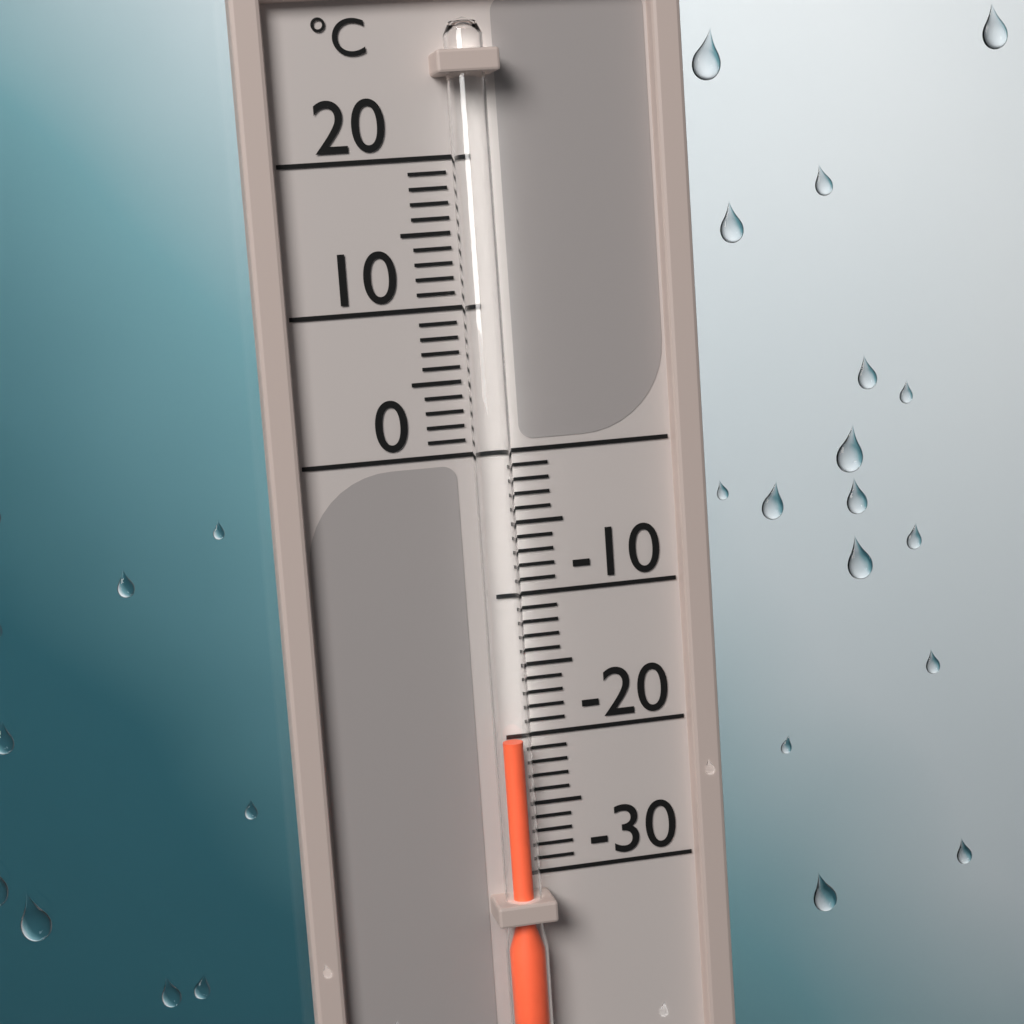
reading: -20 °C
